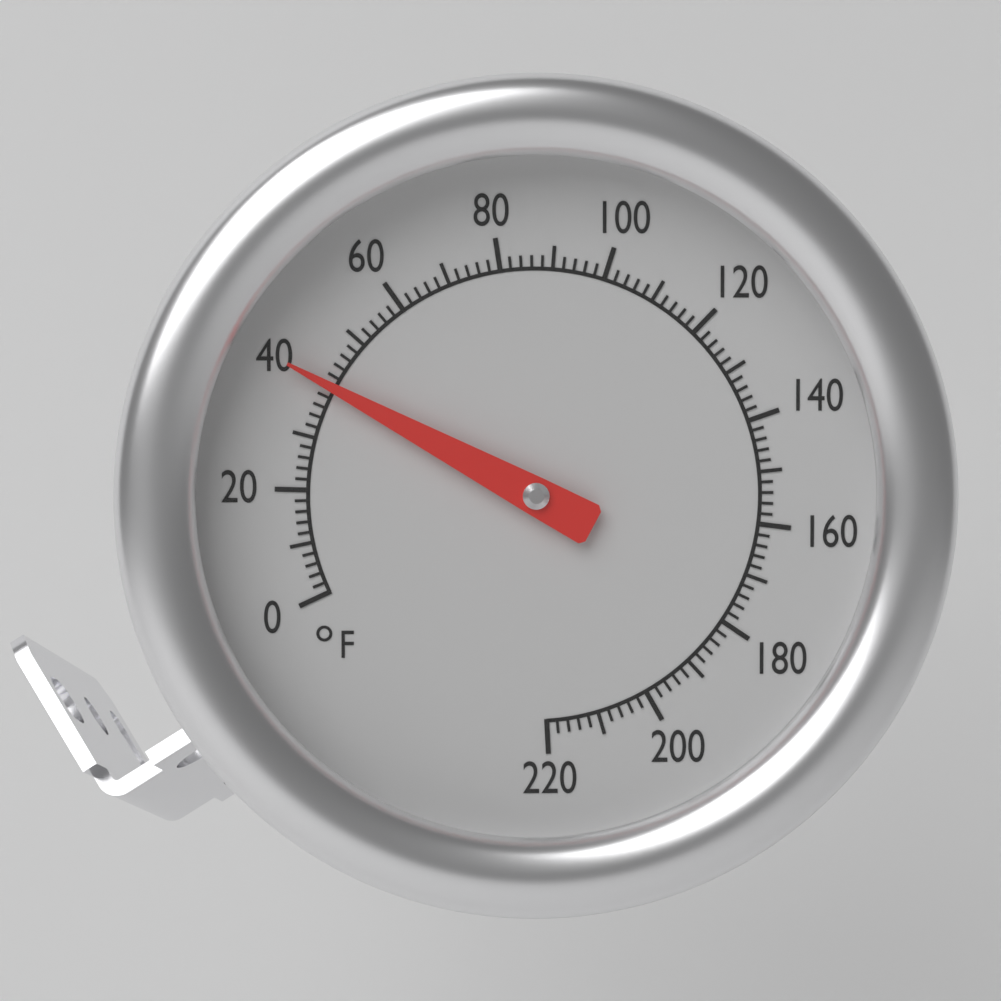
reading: 40 °F
